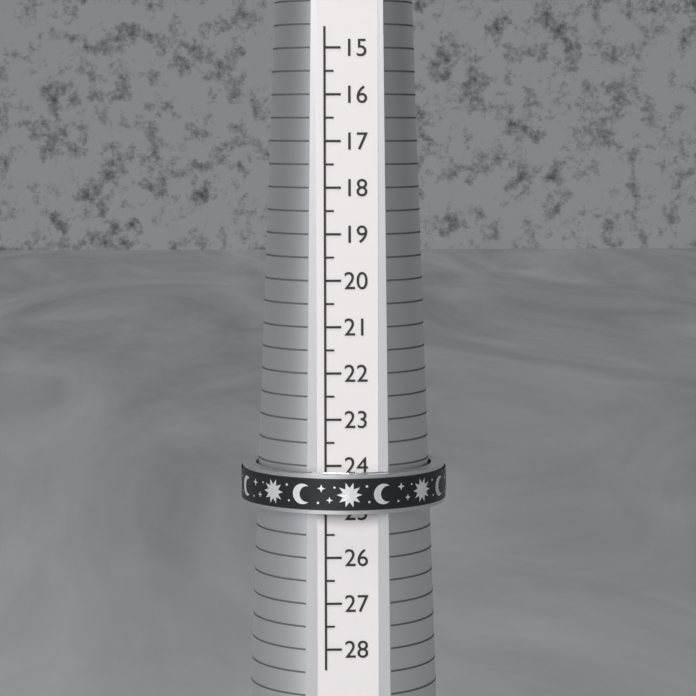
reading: 25.0 (no unit)
